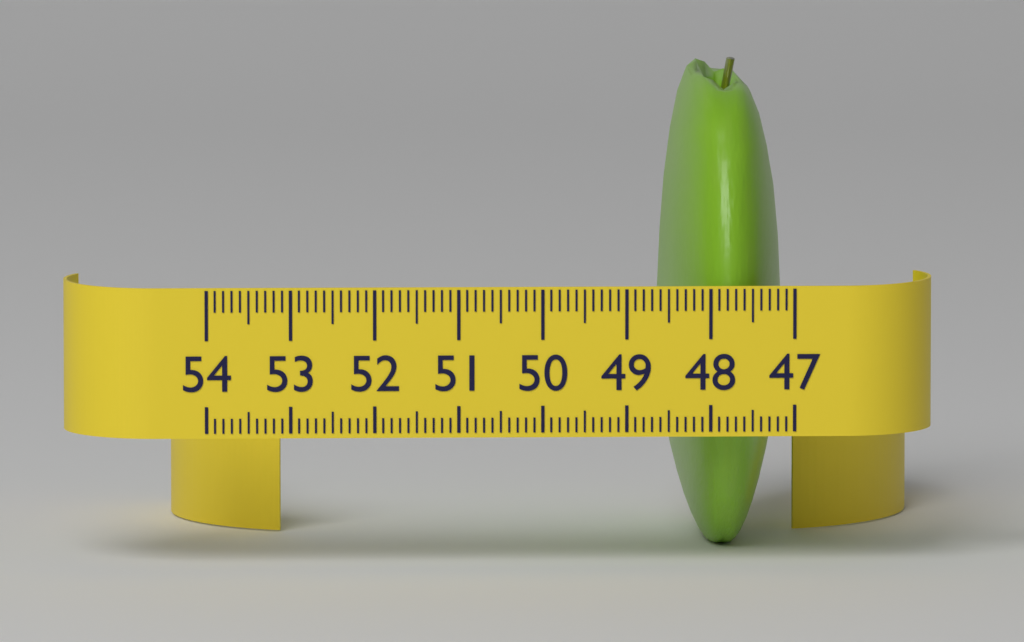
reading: 48.5 (no unit)
